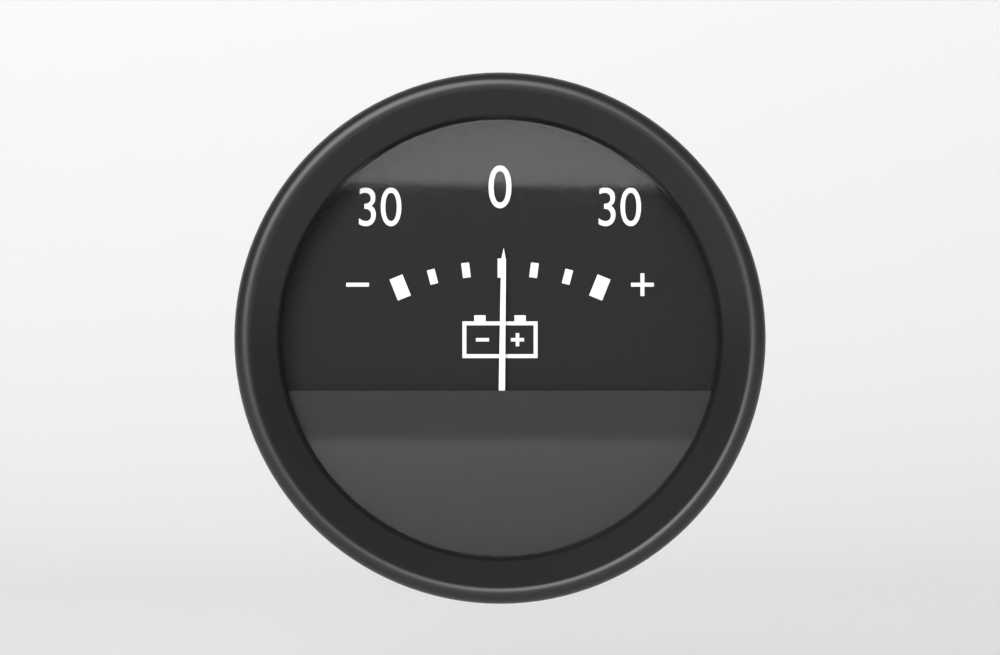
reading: 1 (no unit)
